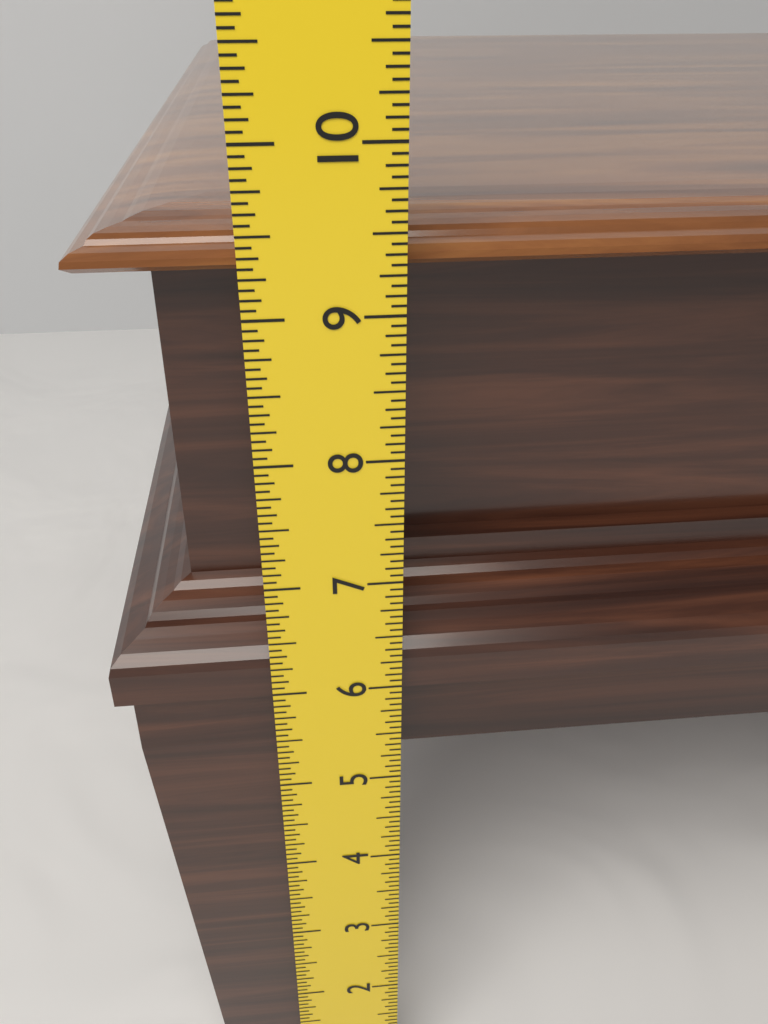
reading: 9.5000 in
